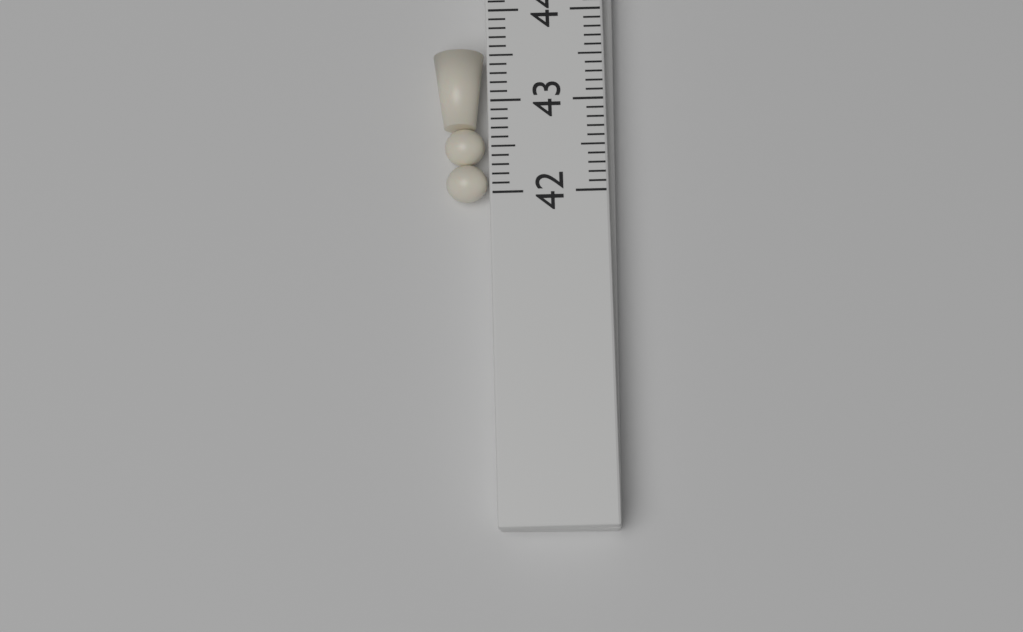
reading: 43.6 (no unit)
